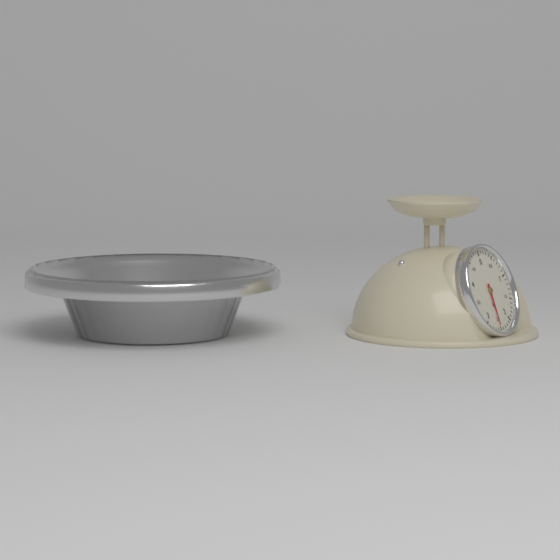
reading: 2.5 kg
